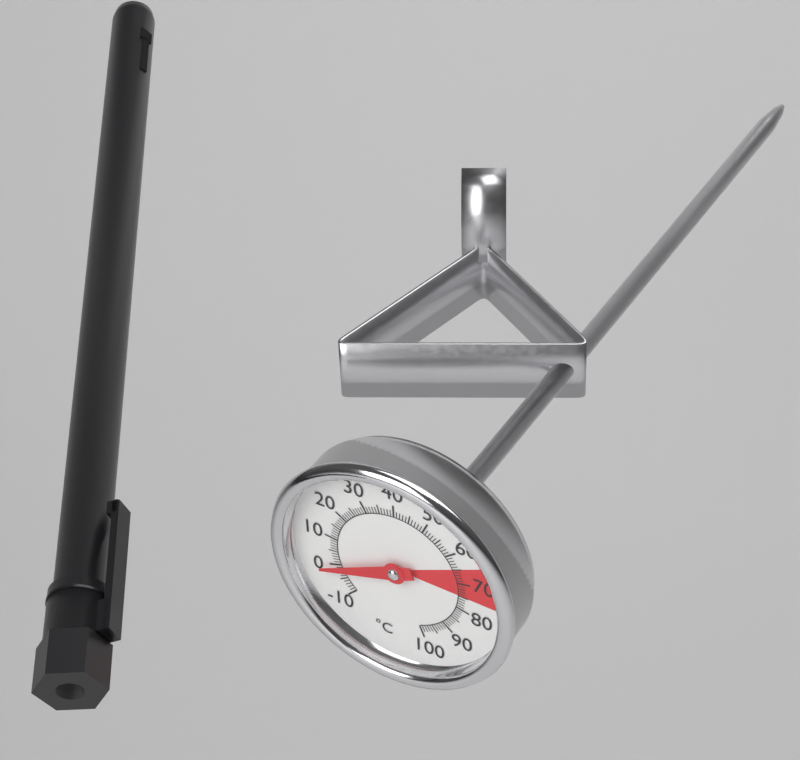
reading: -1 °C
